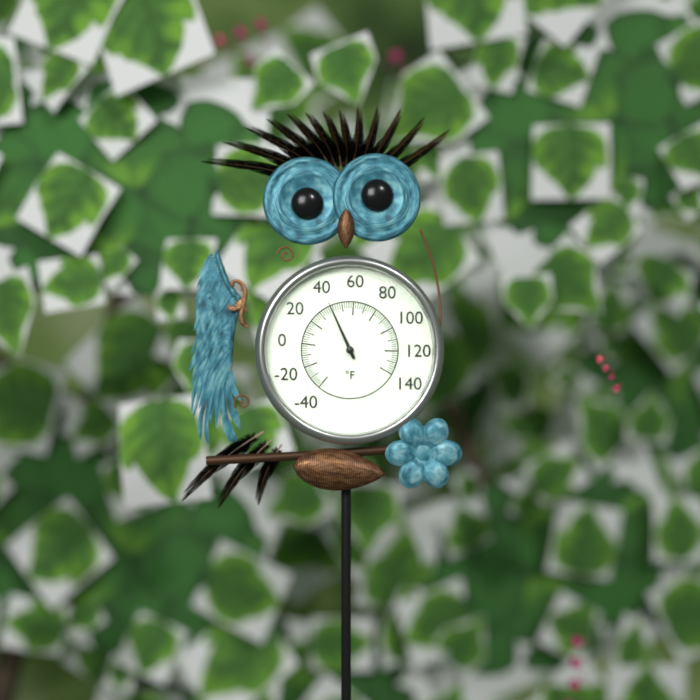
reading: 40 °F
